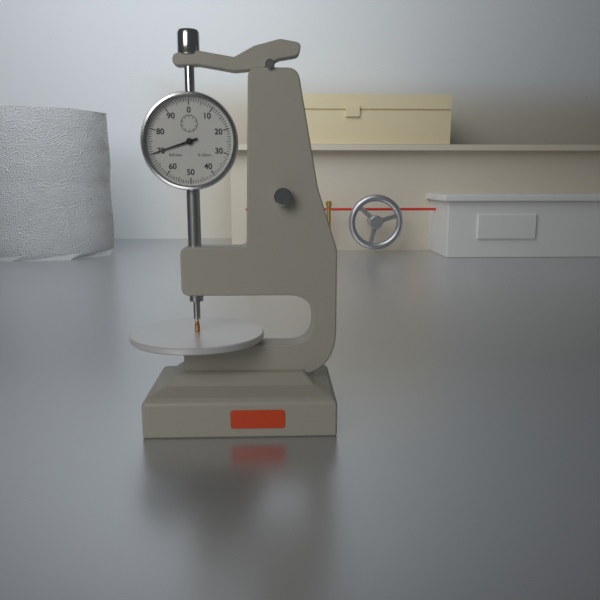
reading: 0.70 mm
